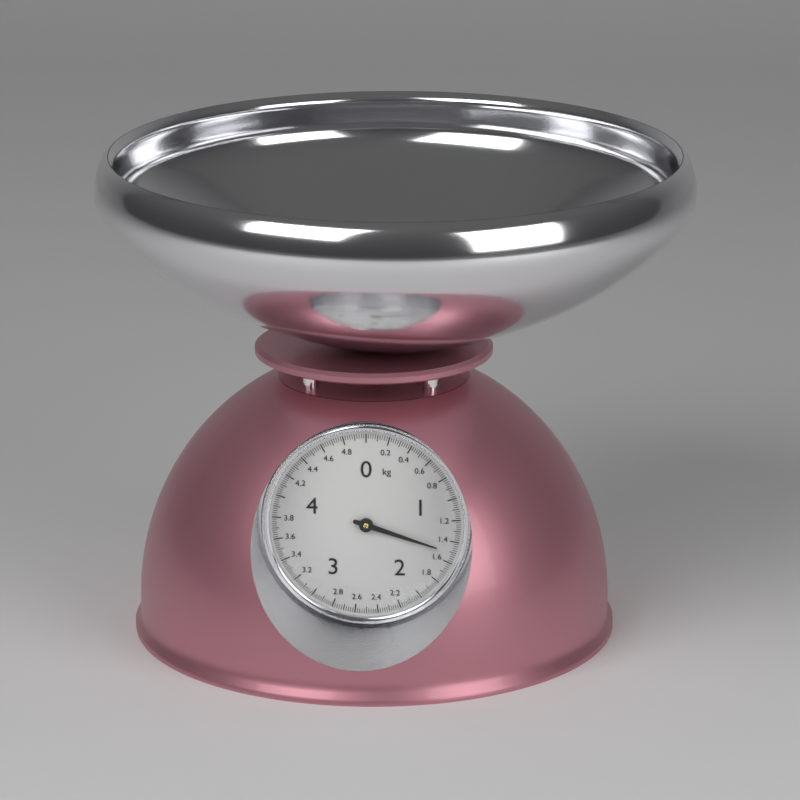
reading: 1.50 kg
